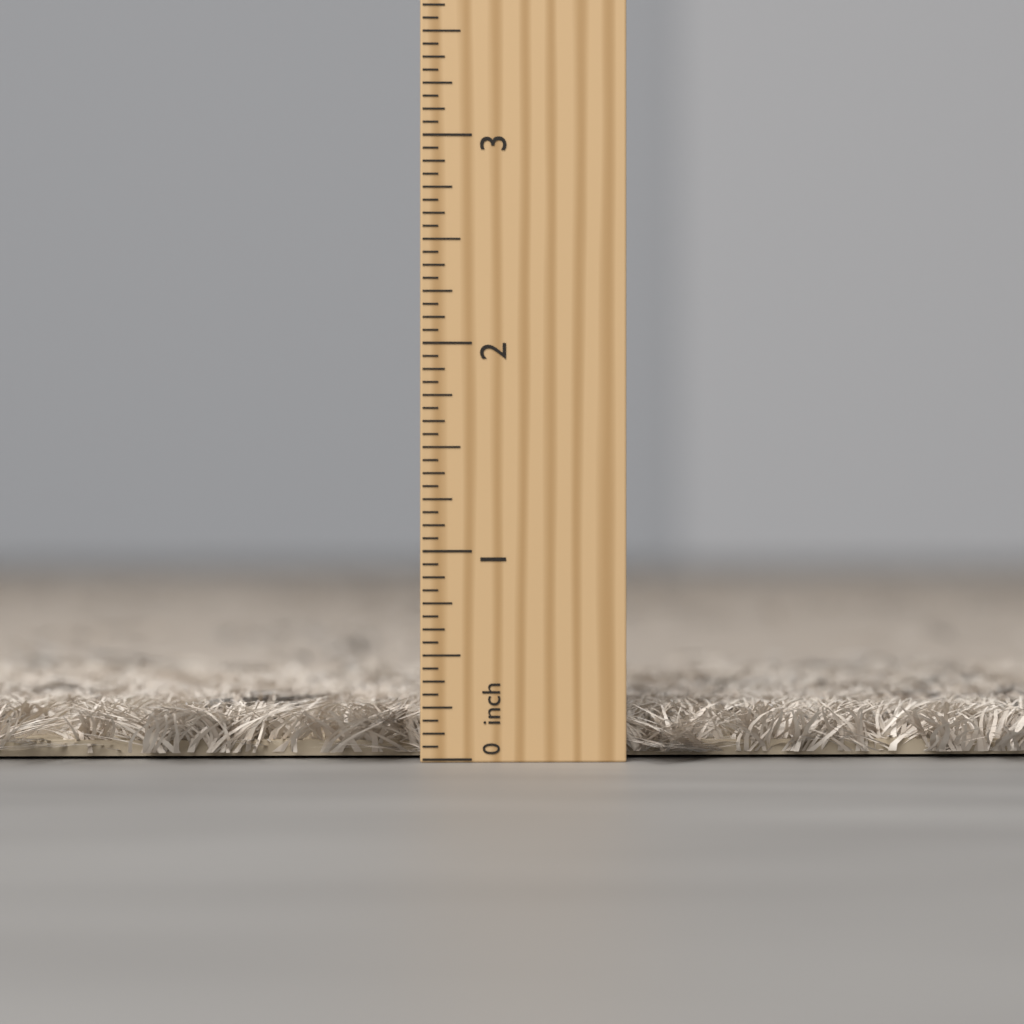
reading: 0.2500 inch
